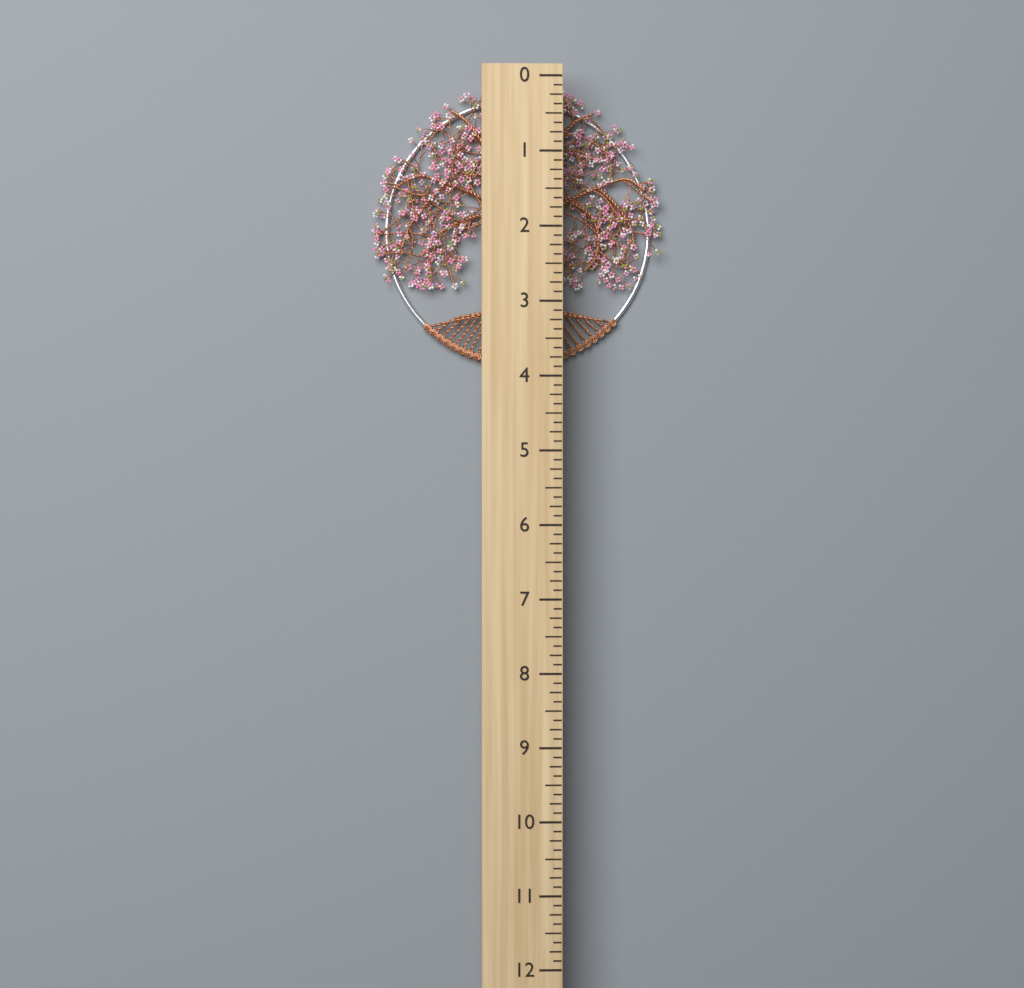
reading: 3.875 (no unit)
